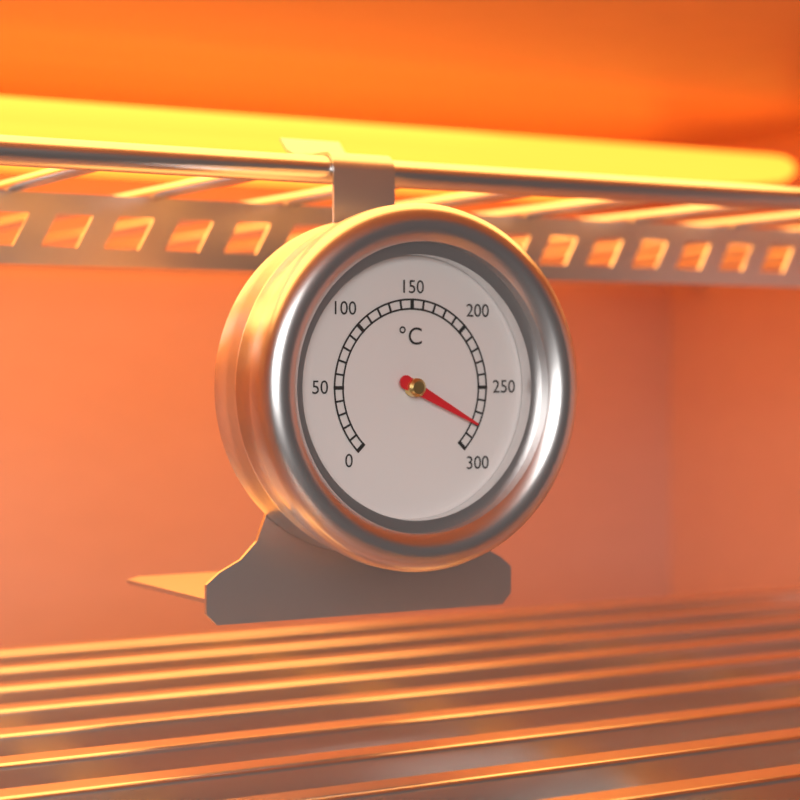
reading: 280 °C
